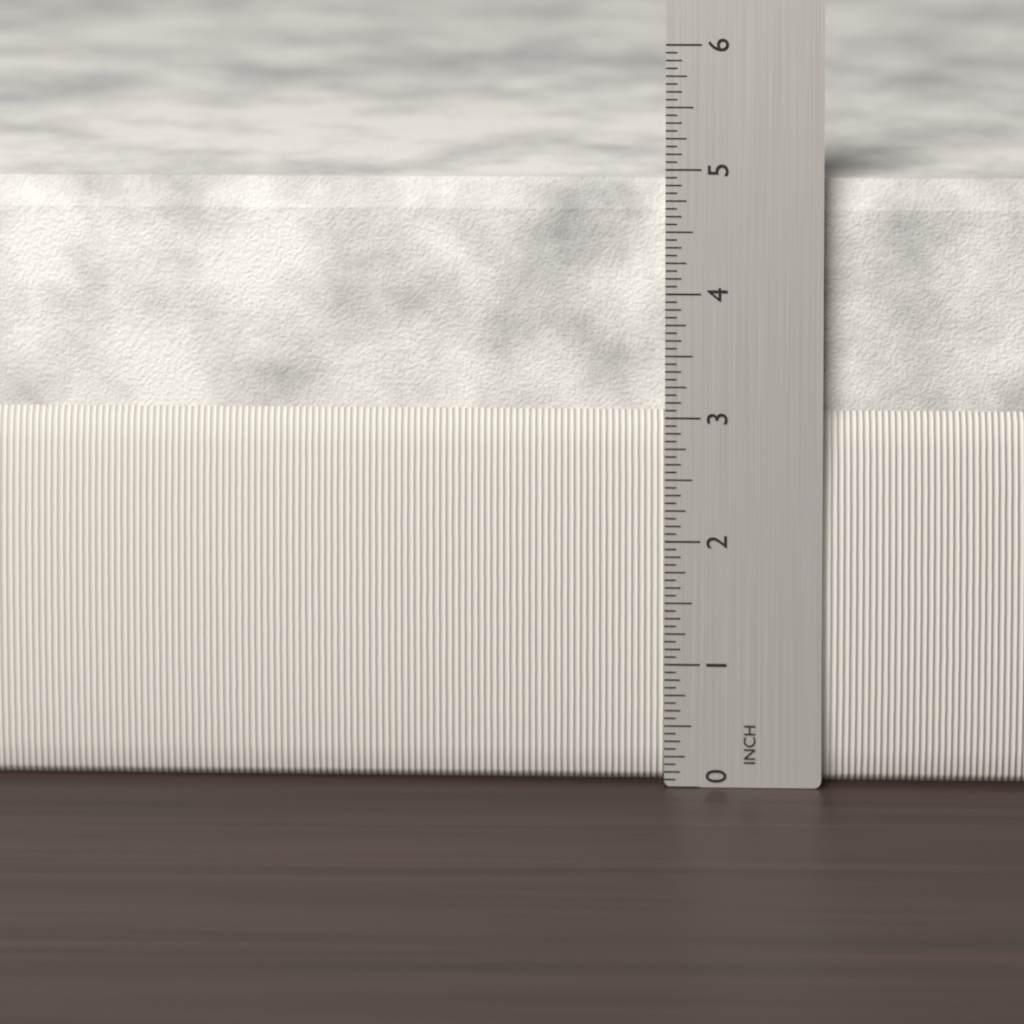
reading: 4.8750 in
